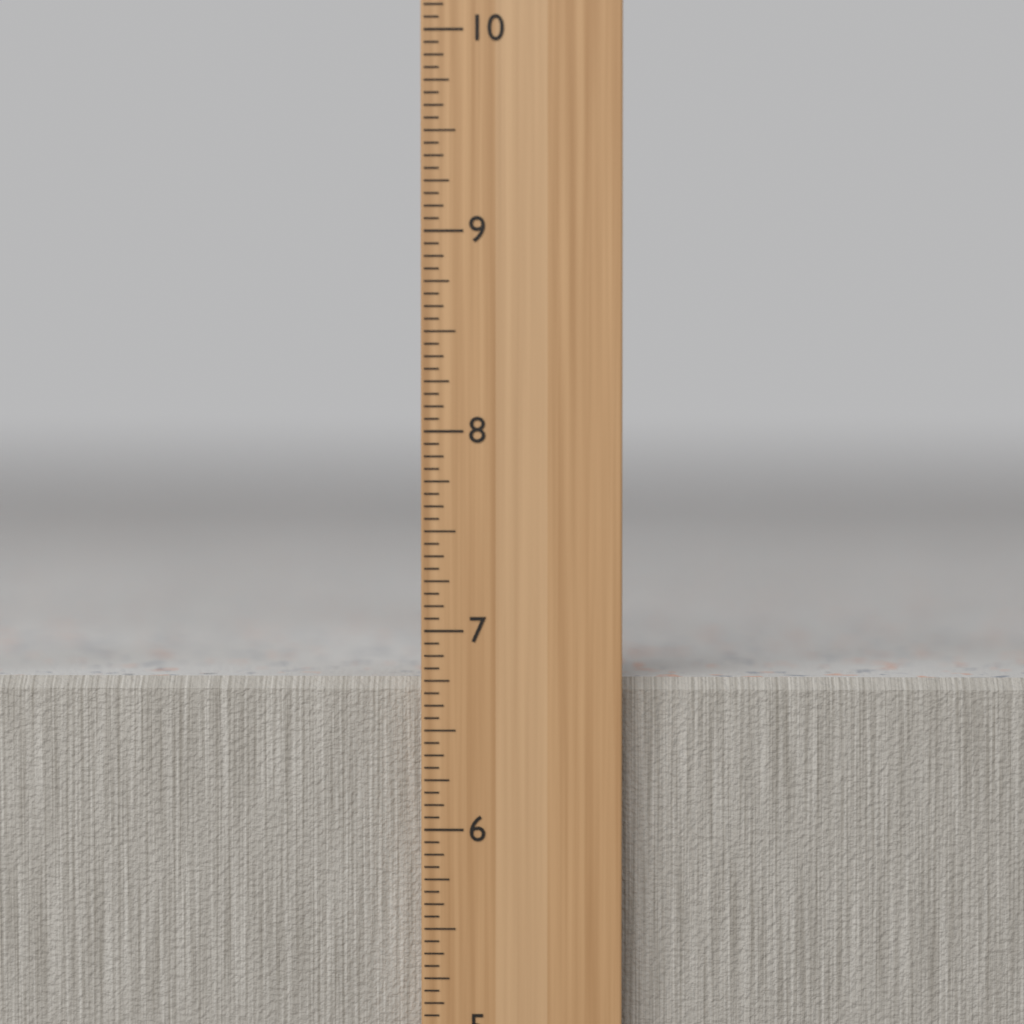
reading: 6.7500 in
